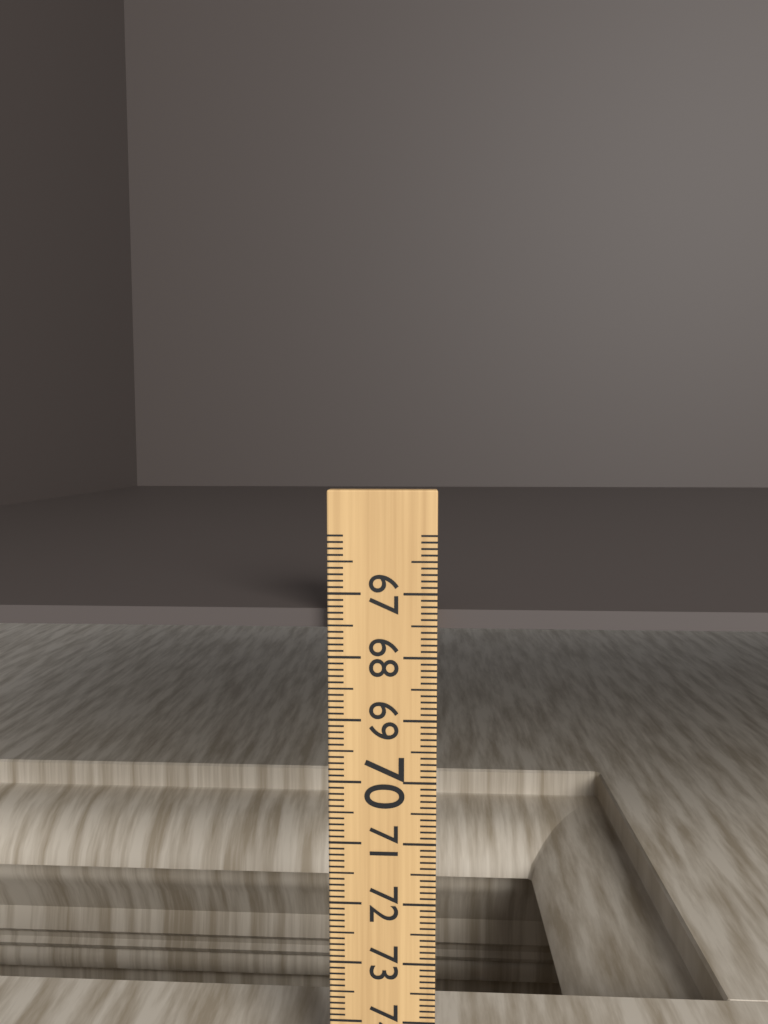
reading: 67.6 (no unit)
